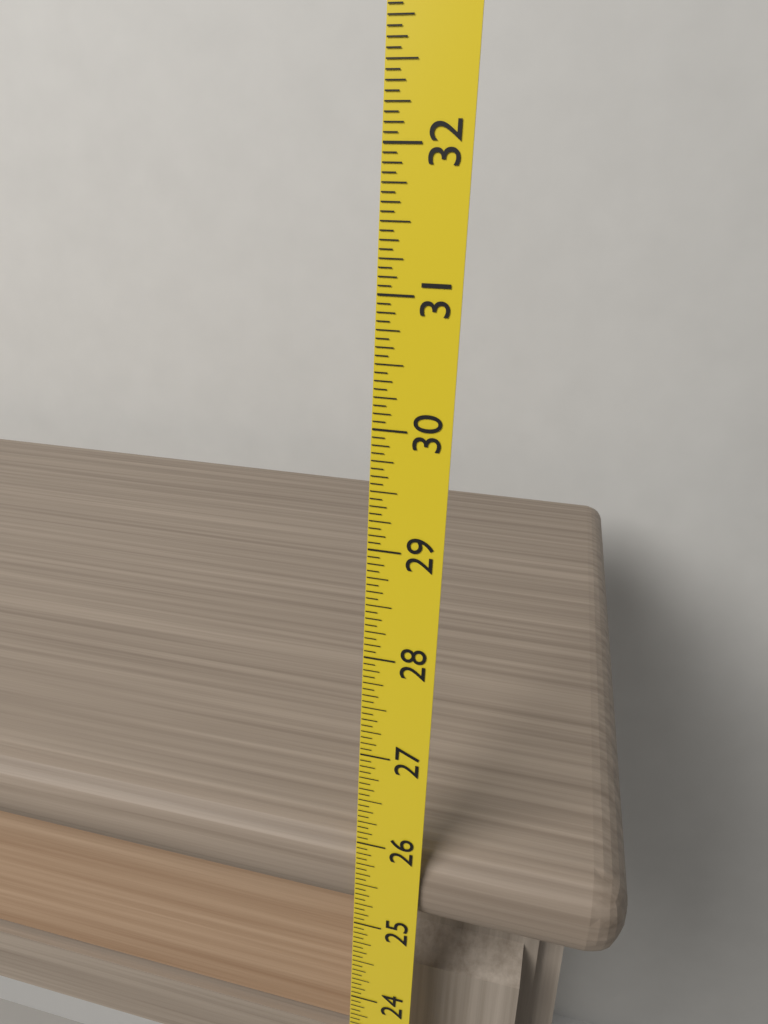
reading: 25.9375 (no unit)
